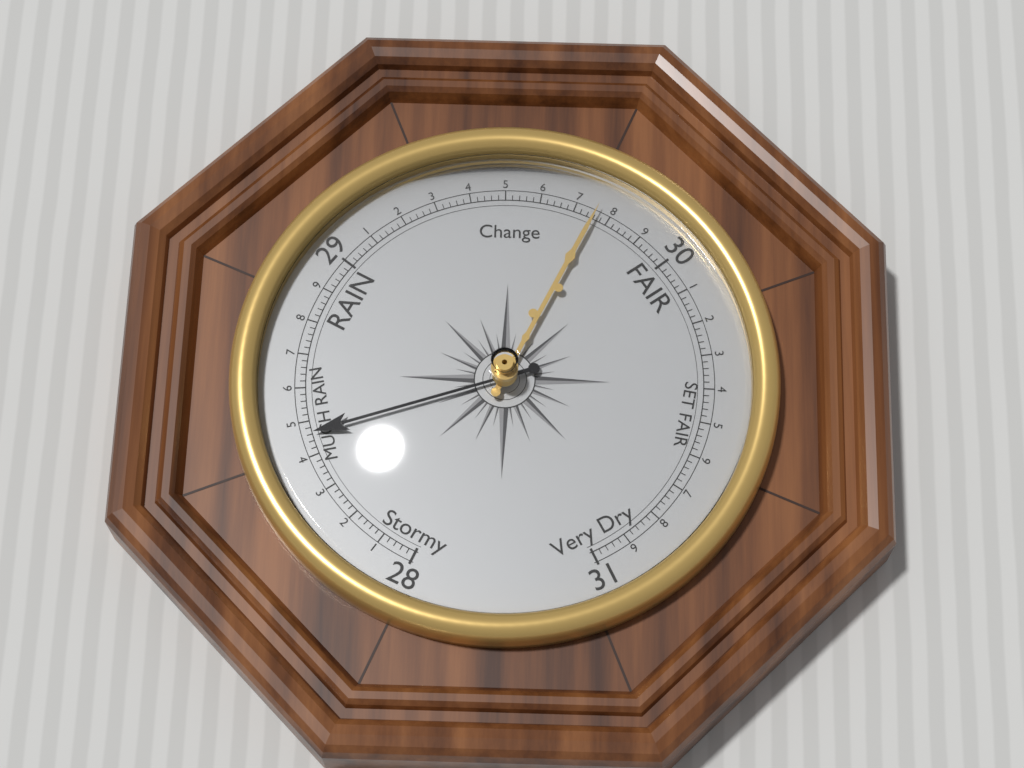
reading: 28.46 (no unit)
